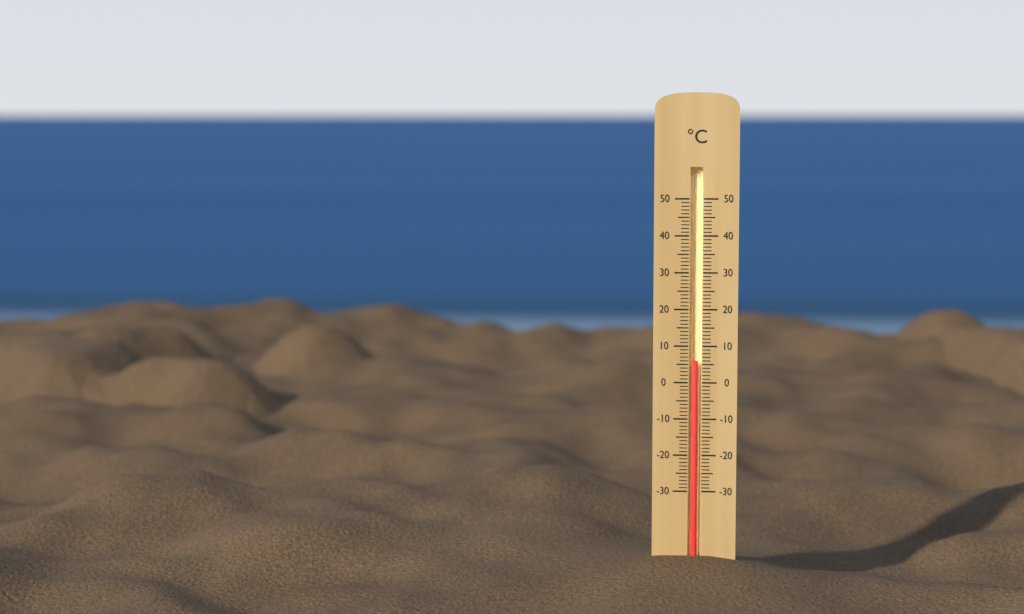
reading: 6 °C
